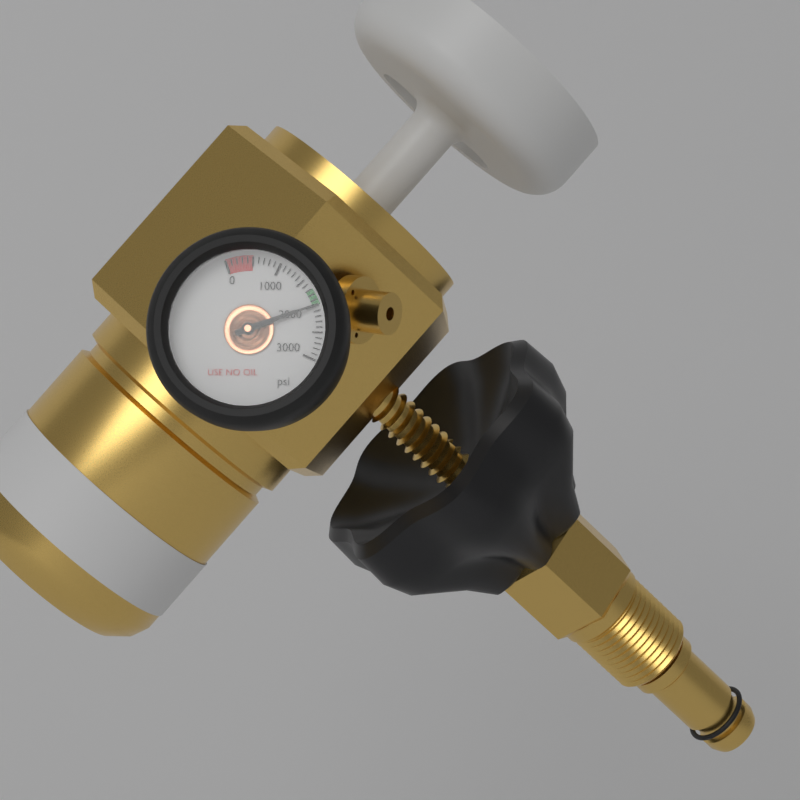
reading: 2000 psi
